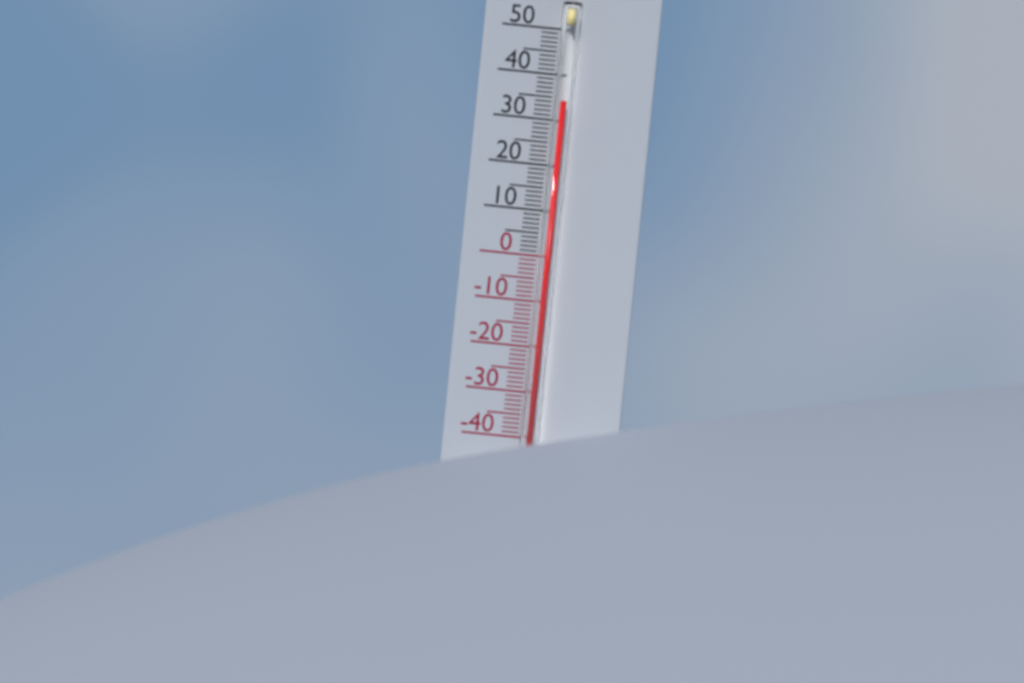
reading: 34 °C
